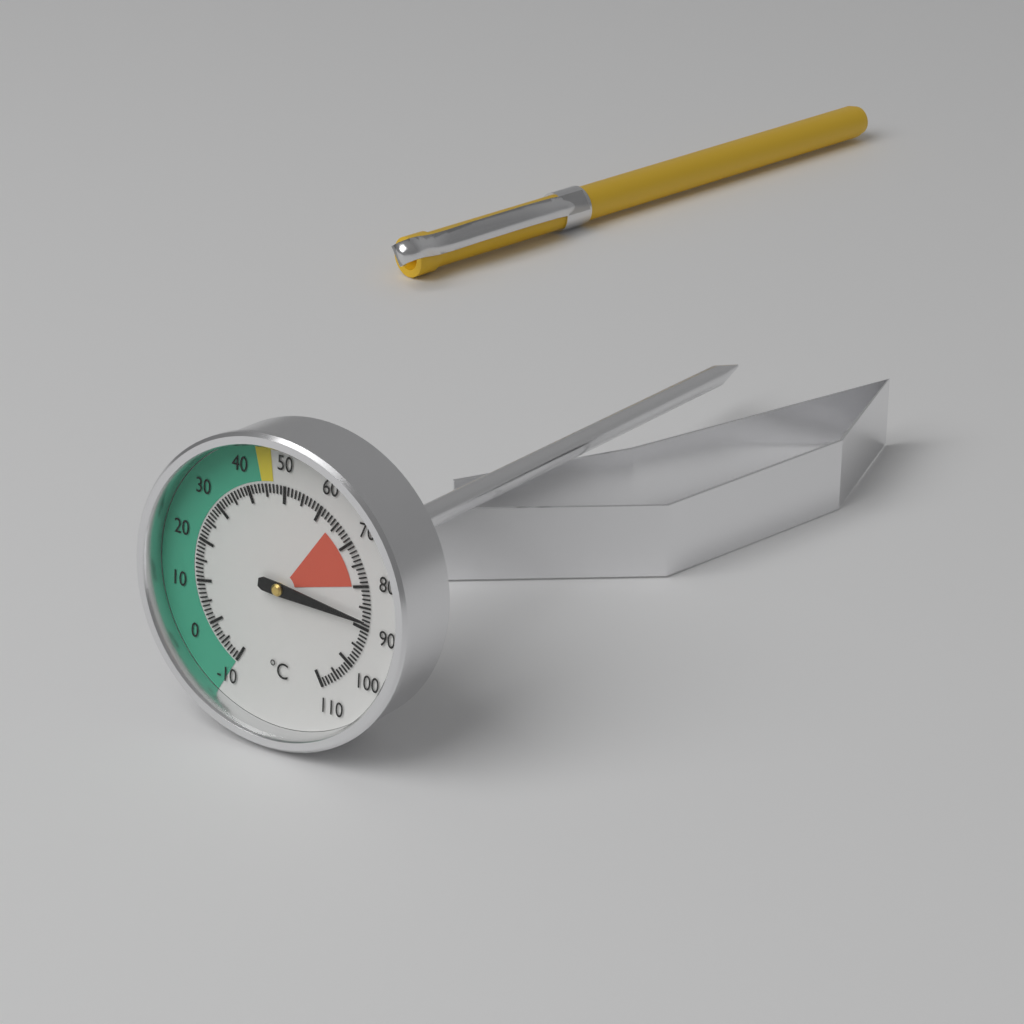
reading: 88 °C
